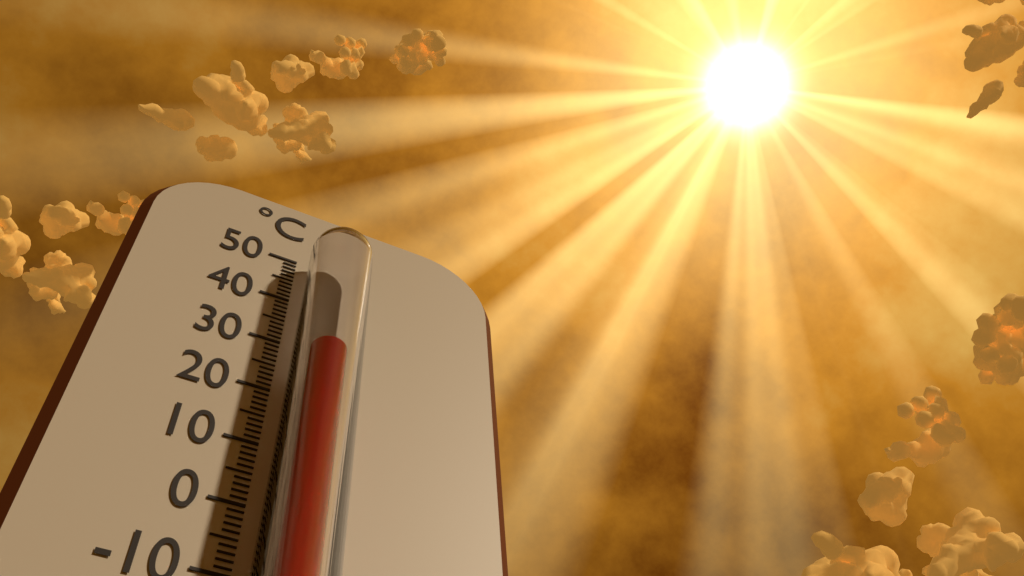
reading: 25 °C
